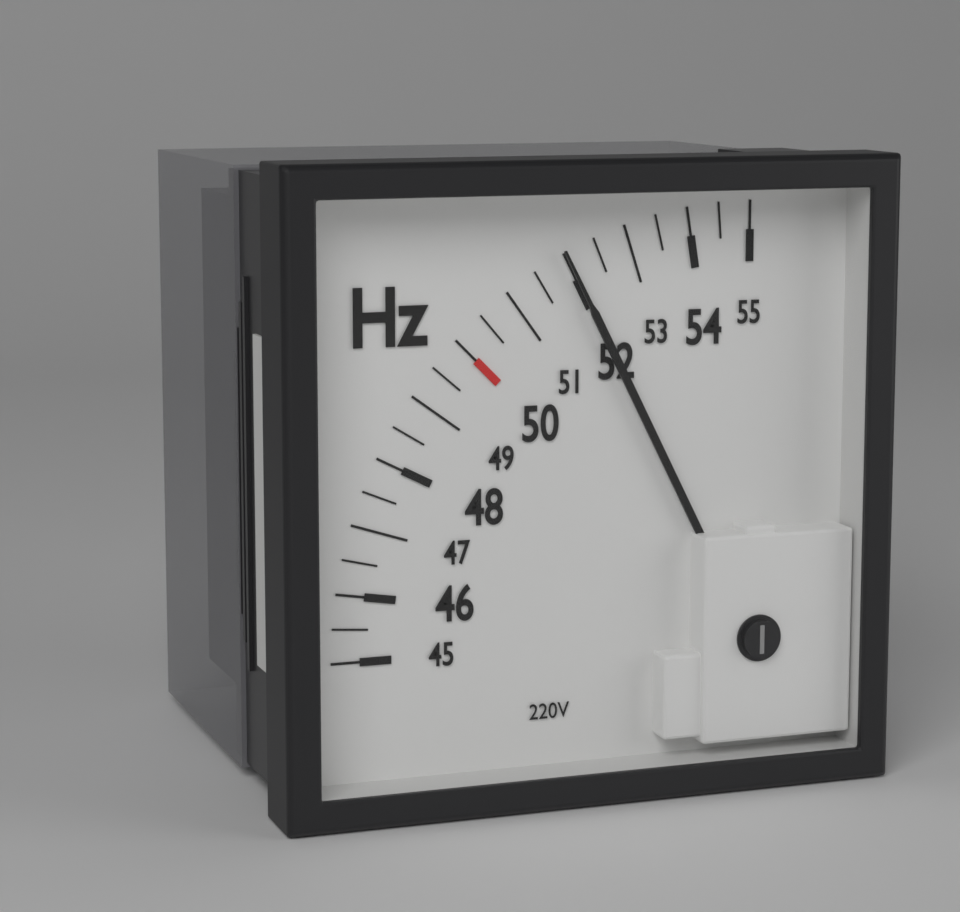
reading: 52.0 Hz
